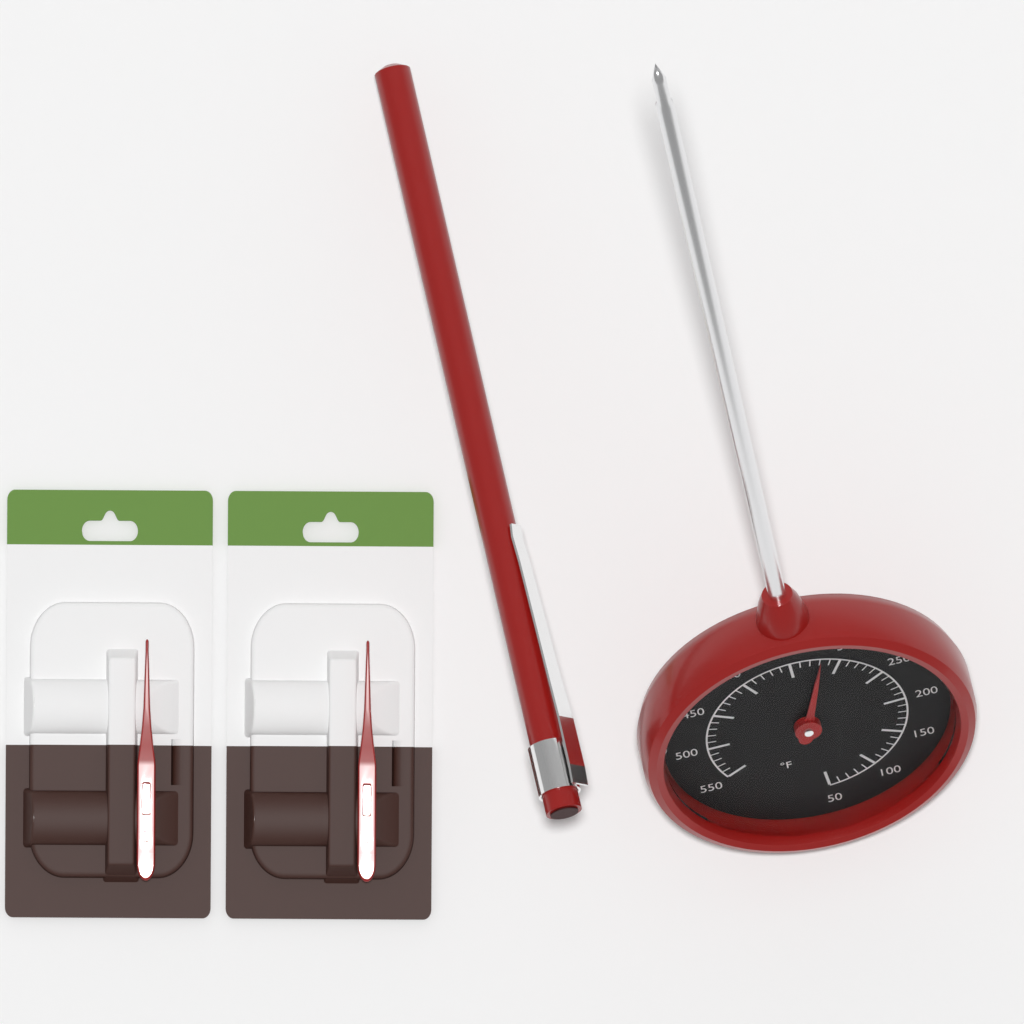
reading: 320 °F
